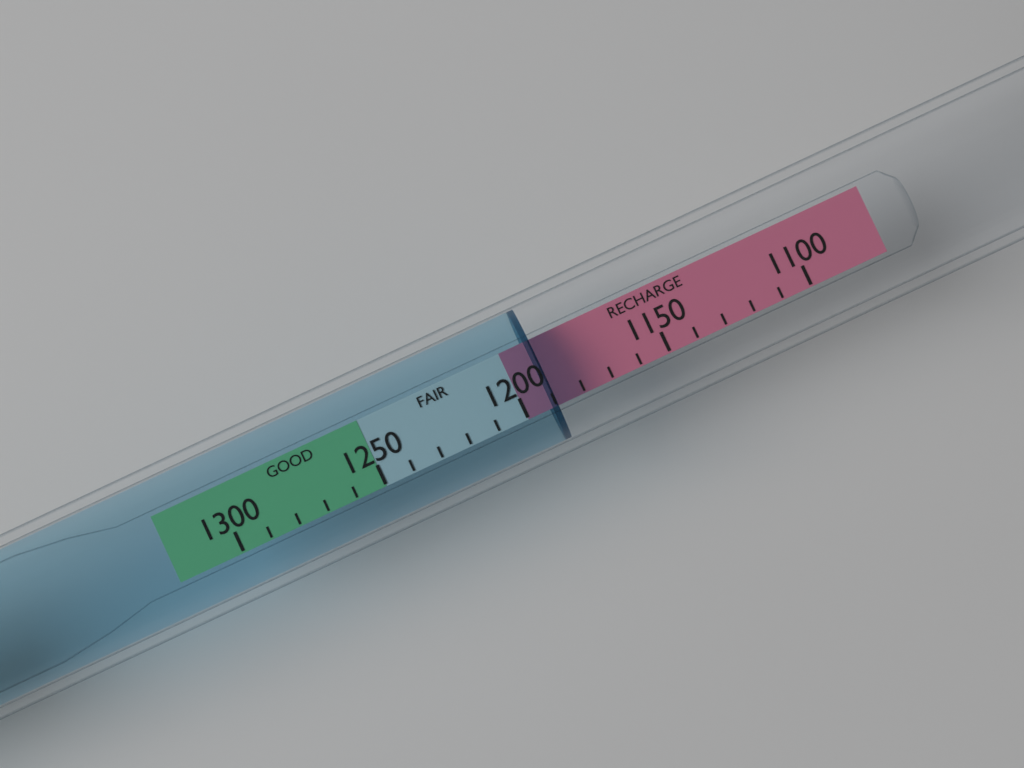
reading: 1190 (no unit)
